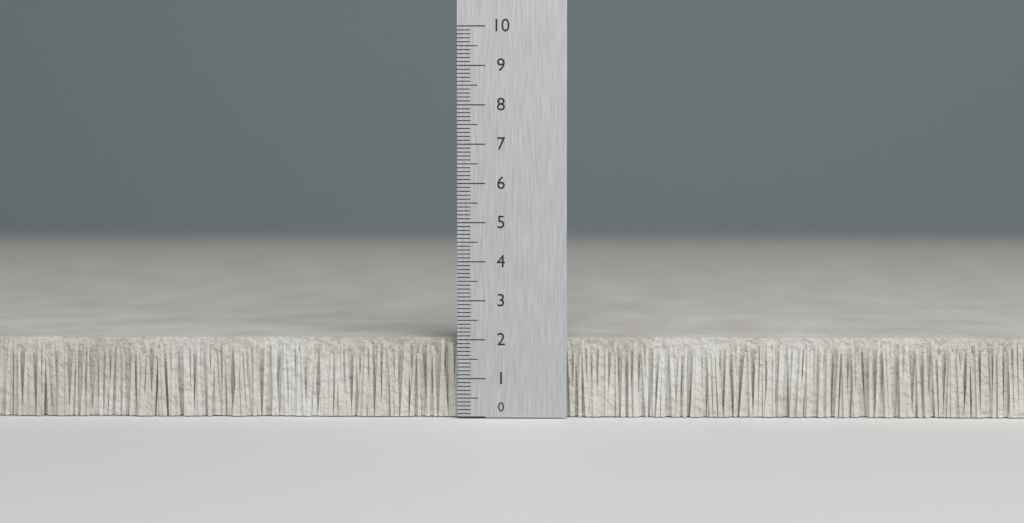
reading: 2.0 (no unit)
